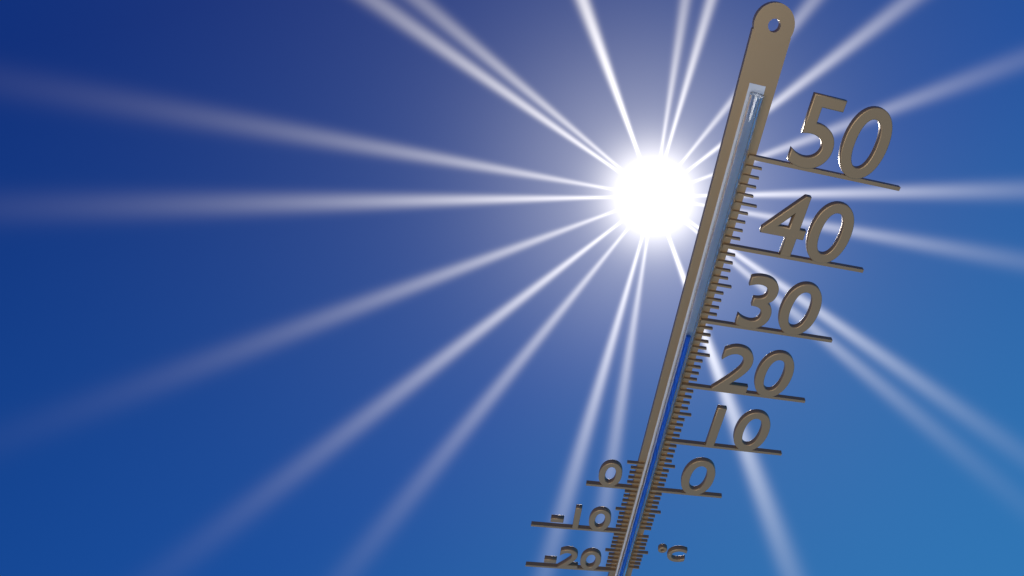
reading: 28 °C
